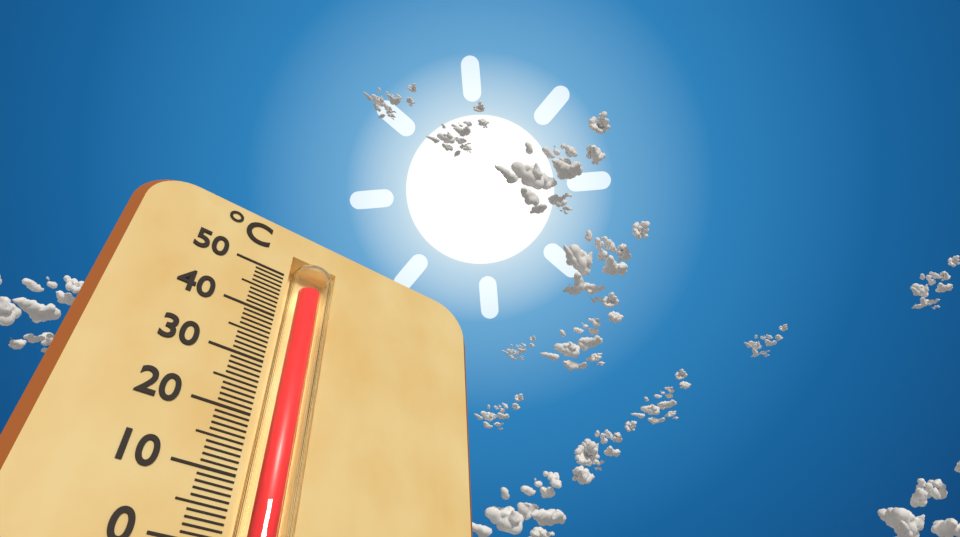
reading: 48 °C
